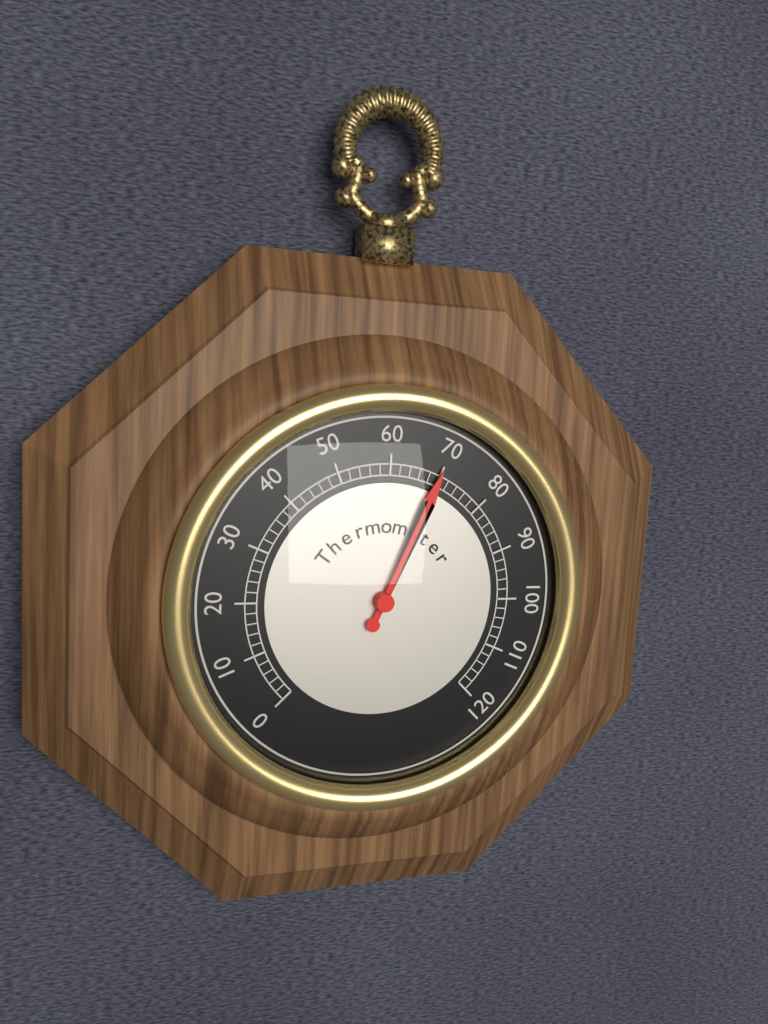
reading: 70 (no unit)
